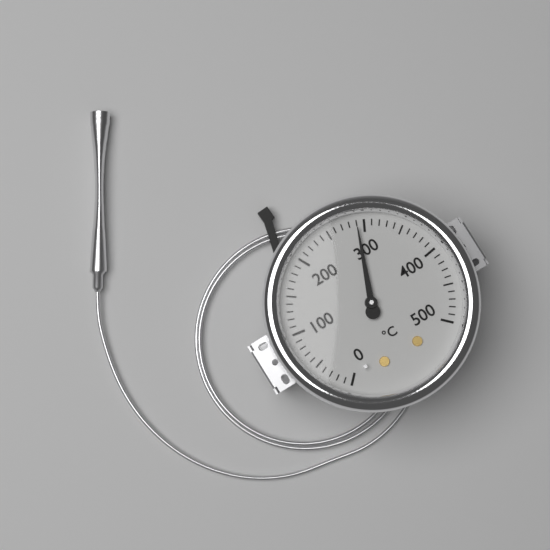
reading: 290 °C
